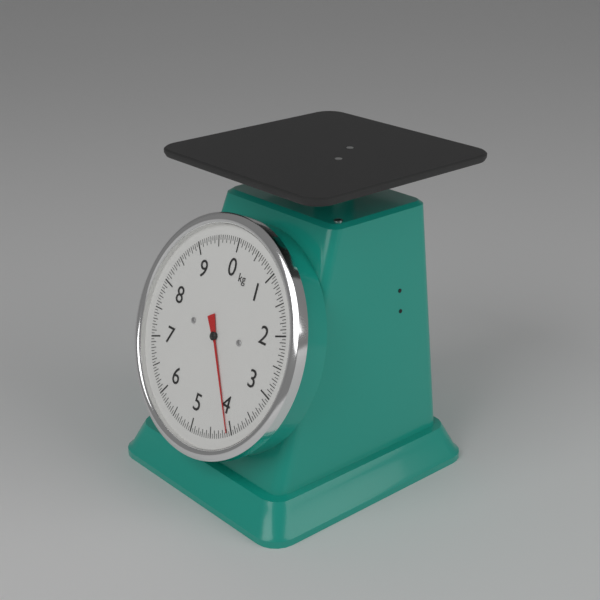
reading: 4.10 kg
